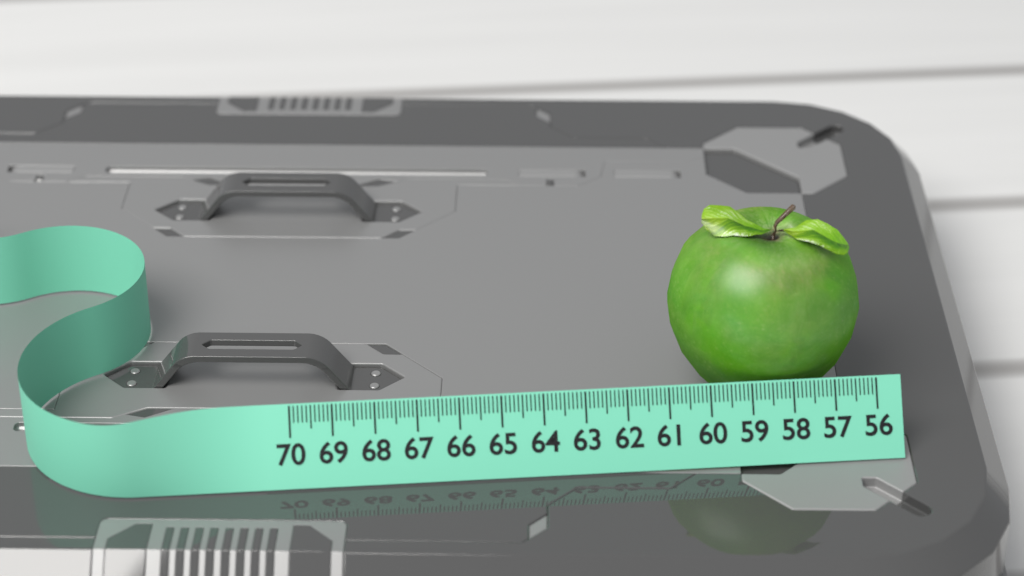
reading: 60.7 (no unit)
